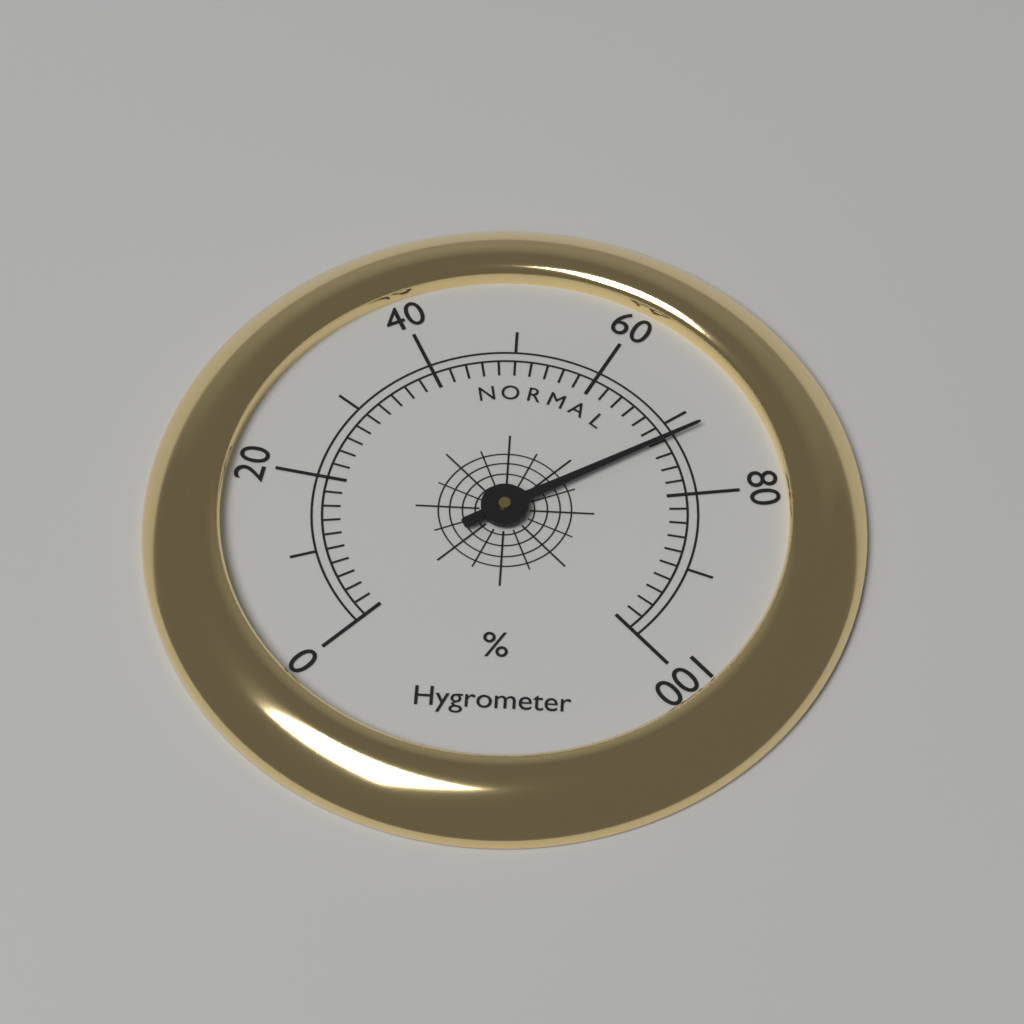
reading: 72 %
